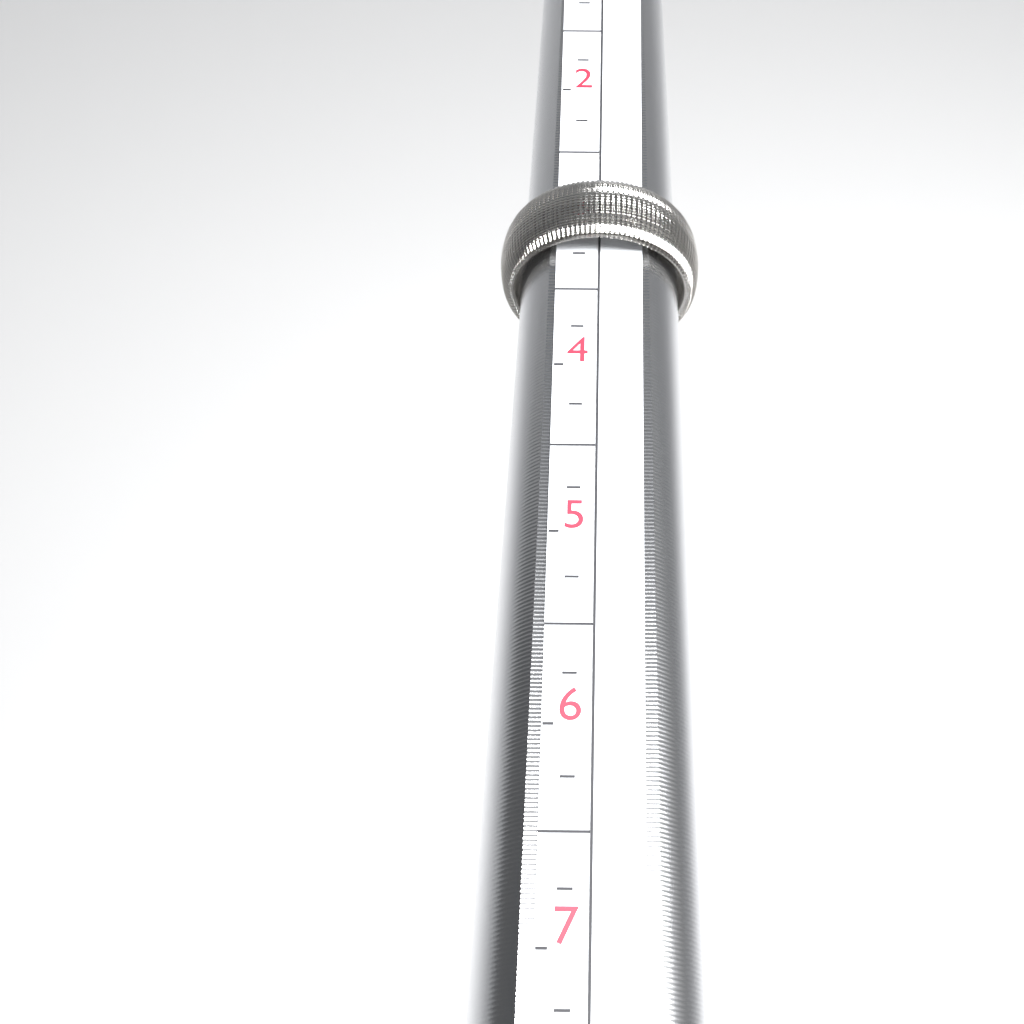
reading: 3.25 (no unit)
